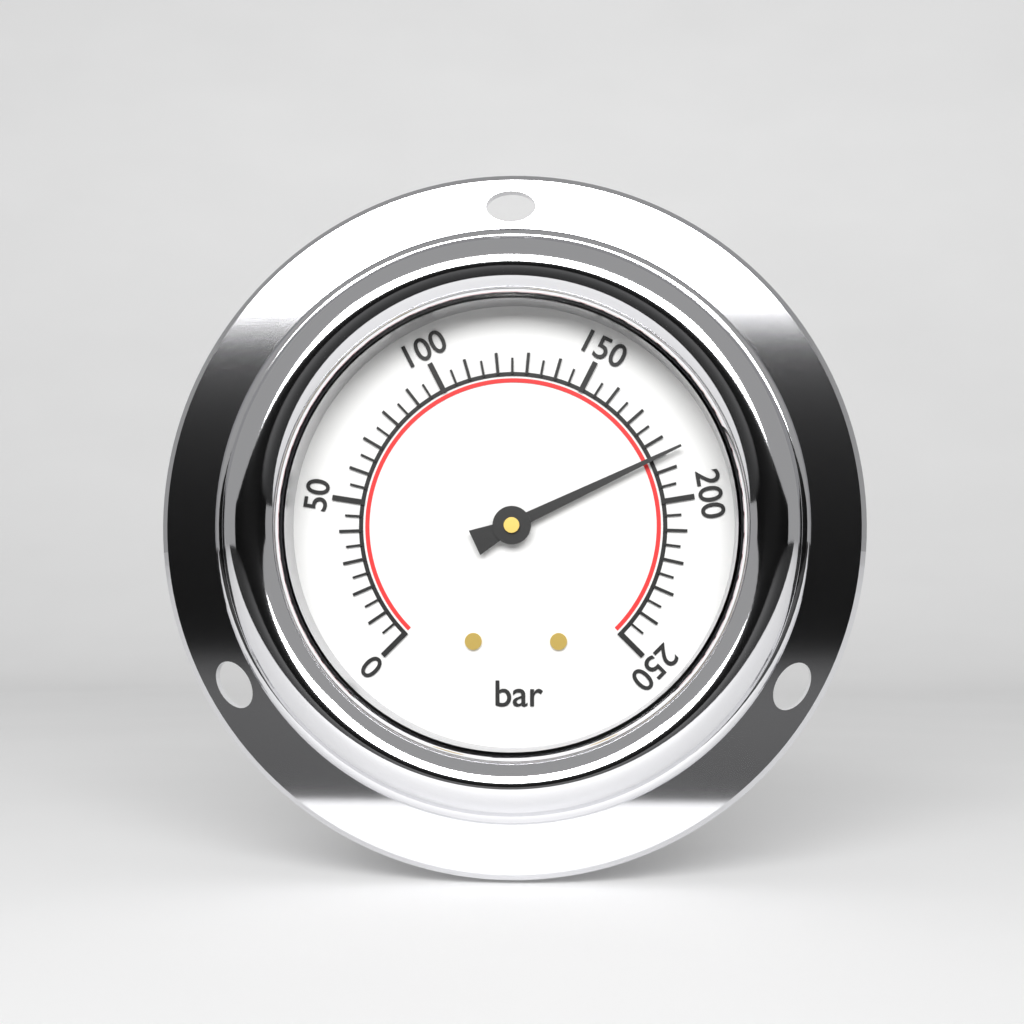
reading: 185 bar
